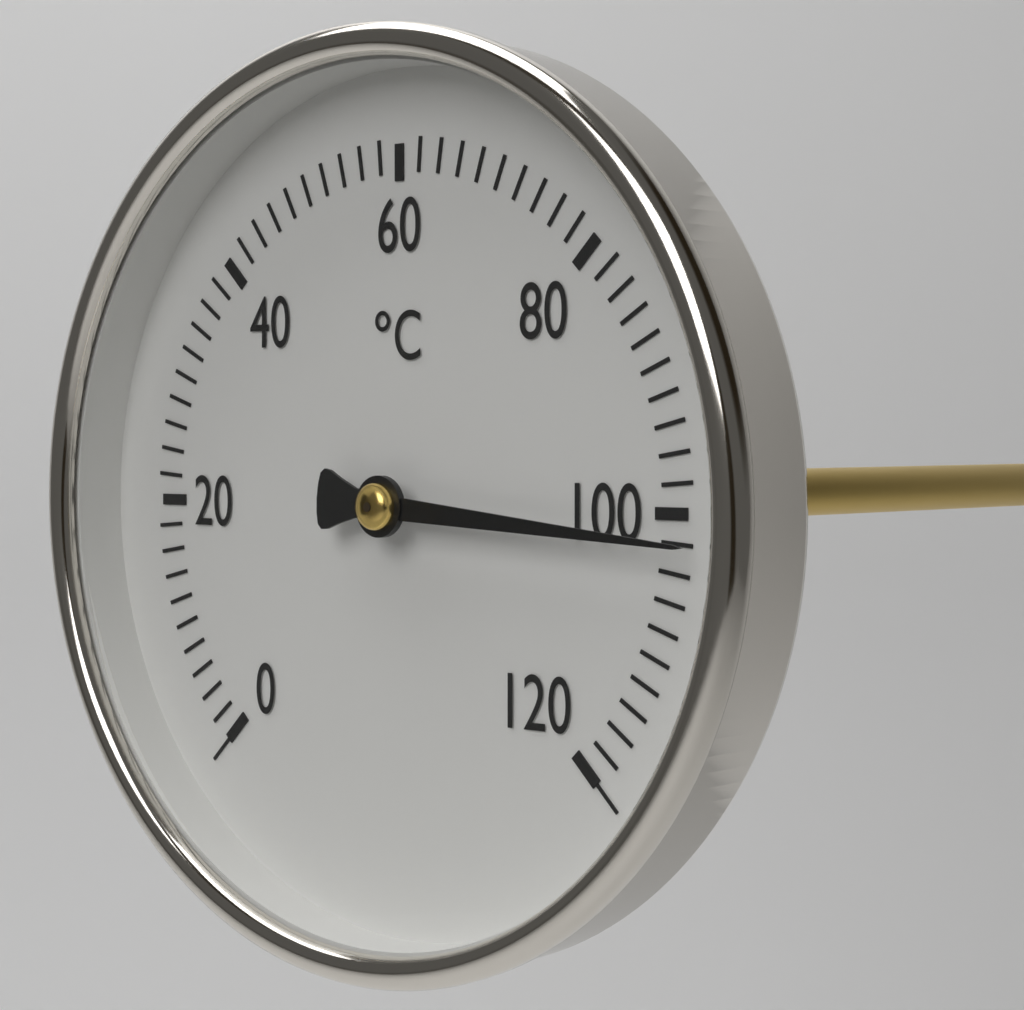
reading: 102 °C
